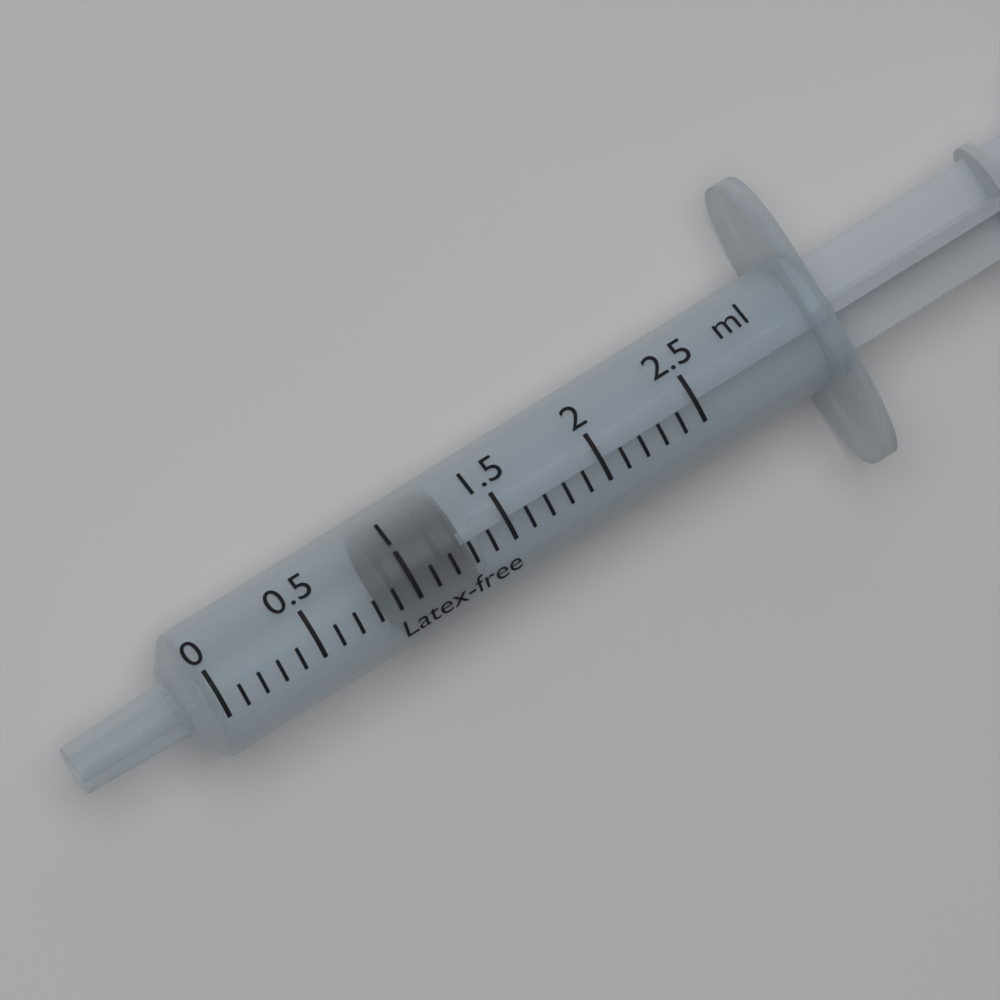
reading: 0.9 ml
